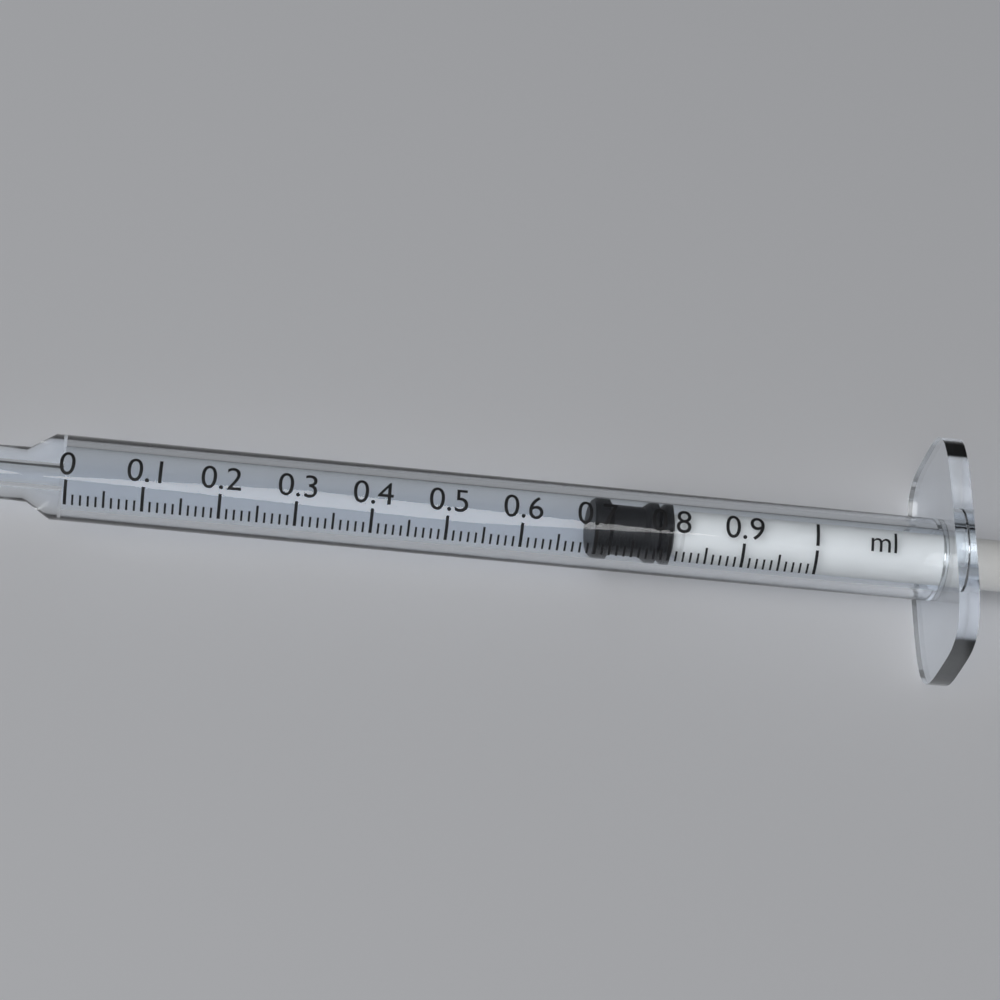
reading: 0.70 ml
